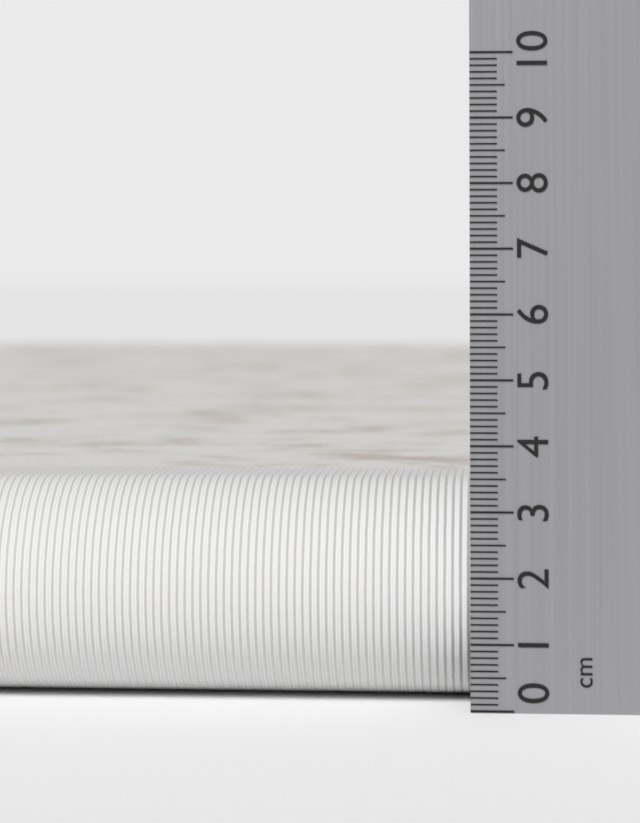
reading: 3.4 cm
